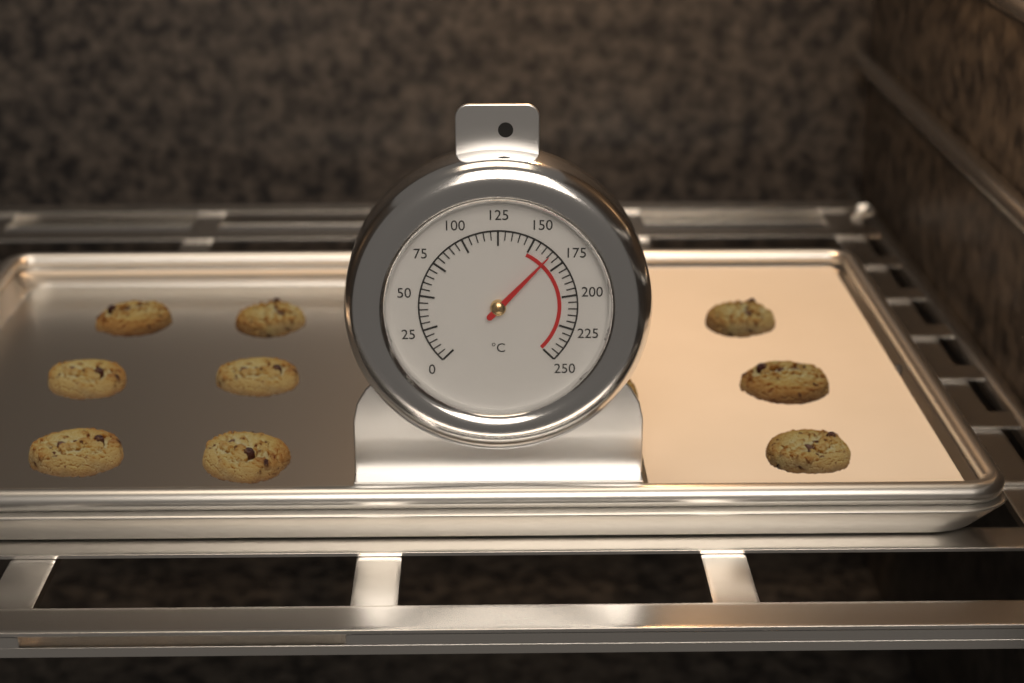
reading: 165 °C
